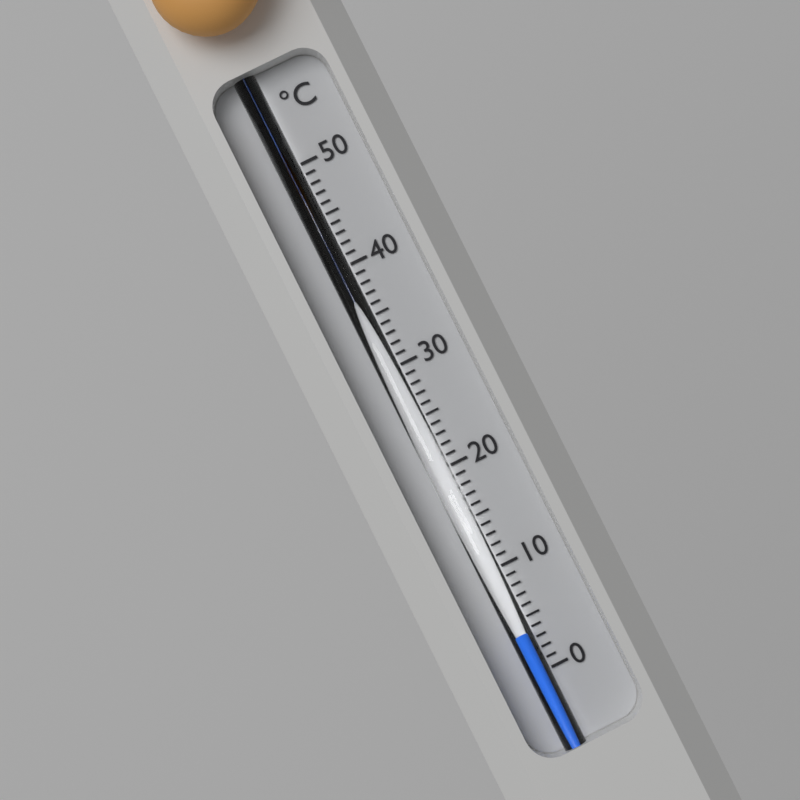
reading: 4 °C
